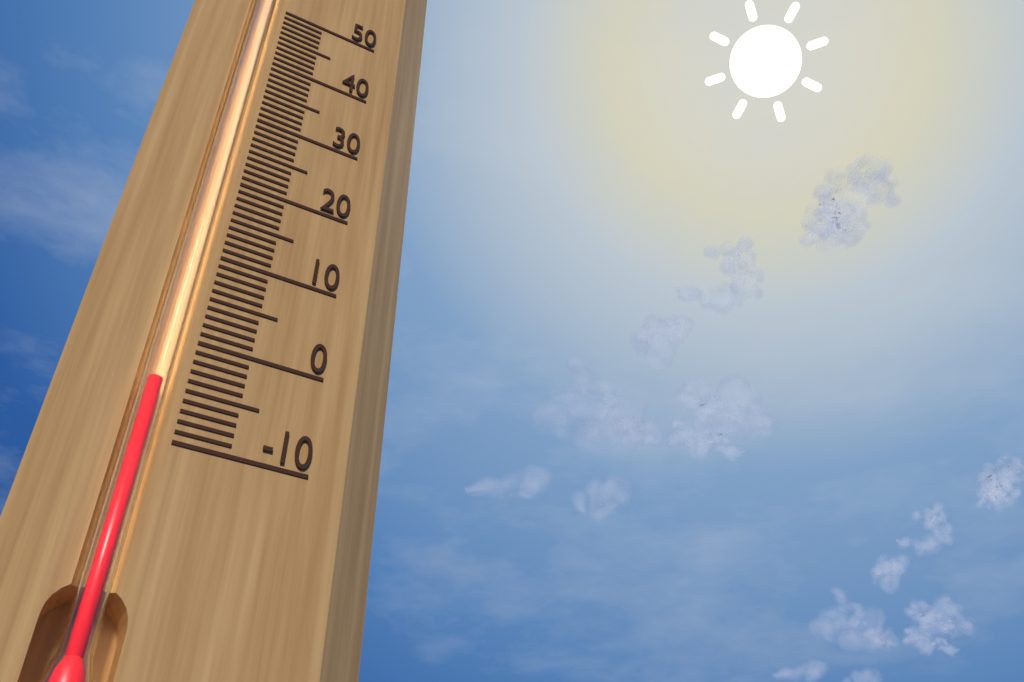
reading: -5 (no unit)
